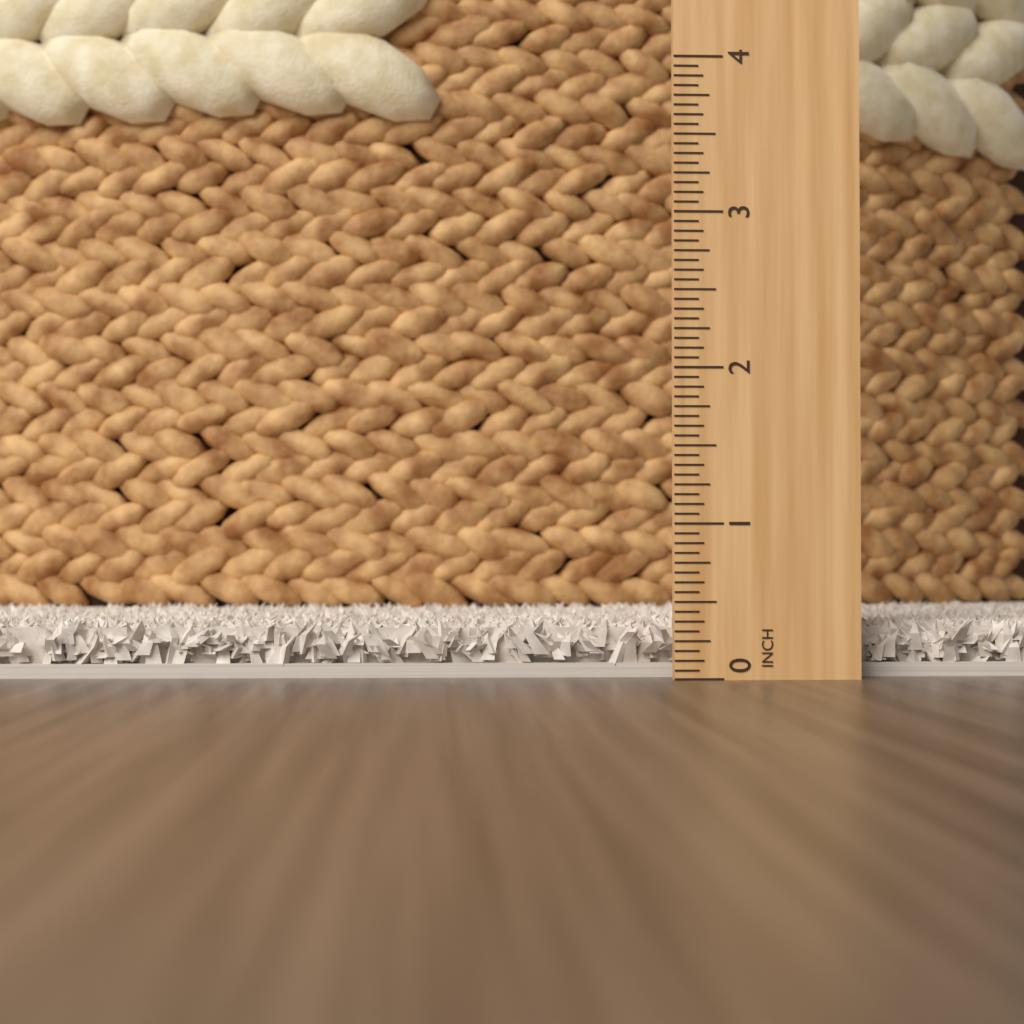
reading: 0.3750 in
